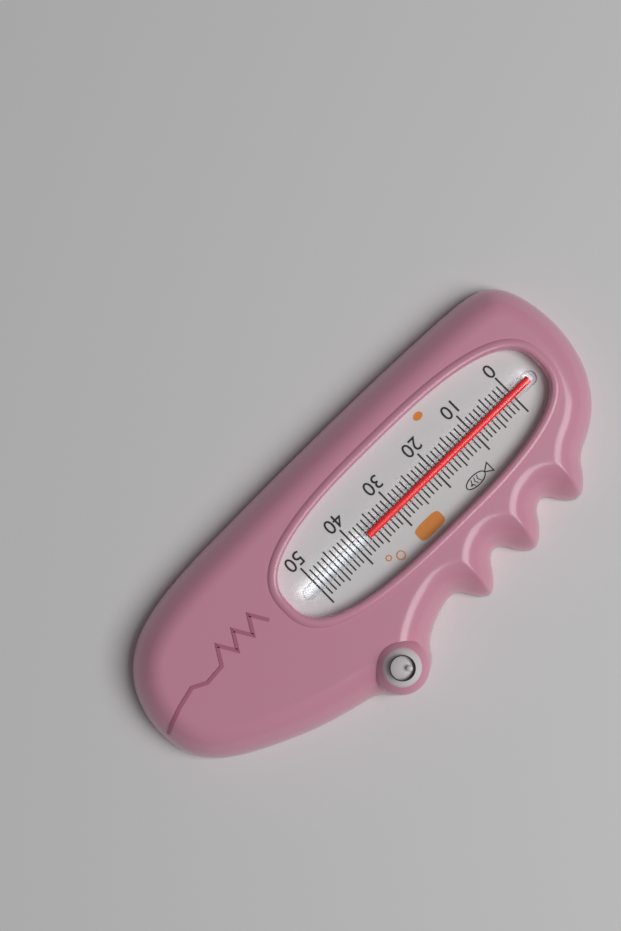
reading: 37 (no unit)
